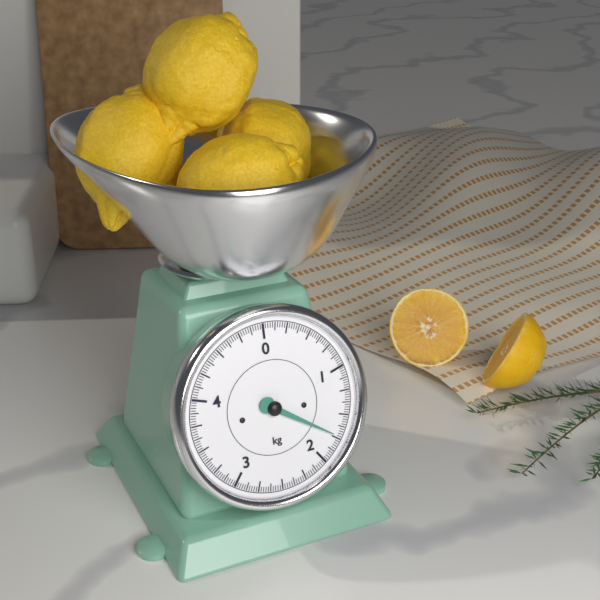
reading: 1.725 kg
